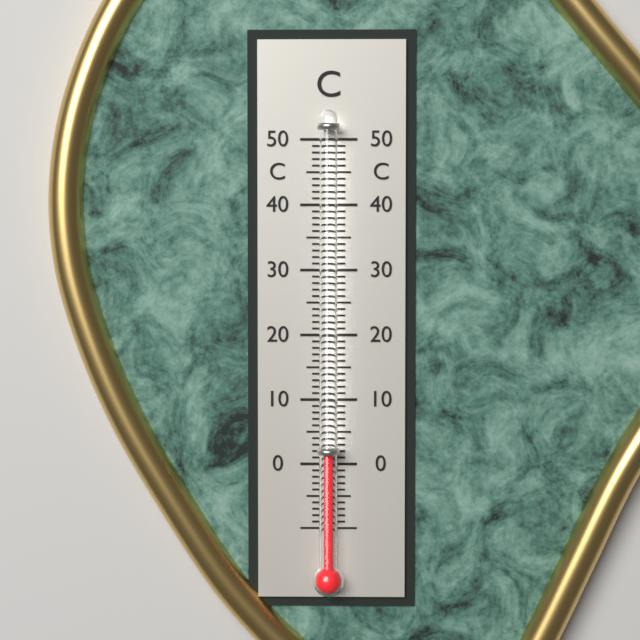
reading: 2 °C
